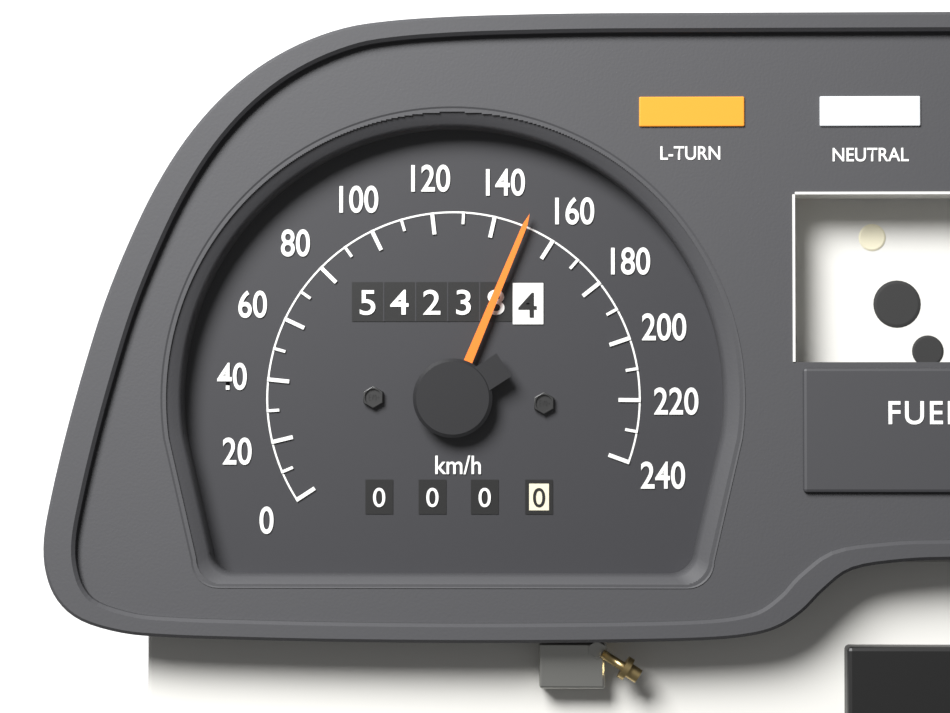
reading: 150 km/h
